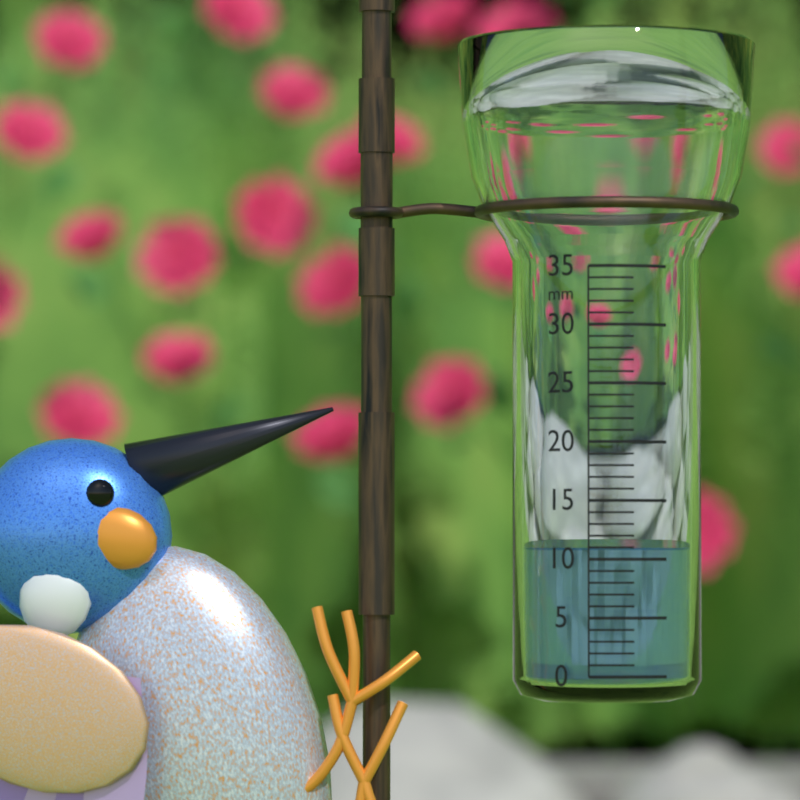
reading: 11 mm
